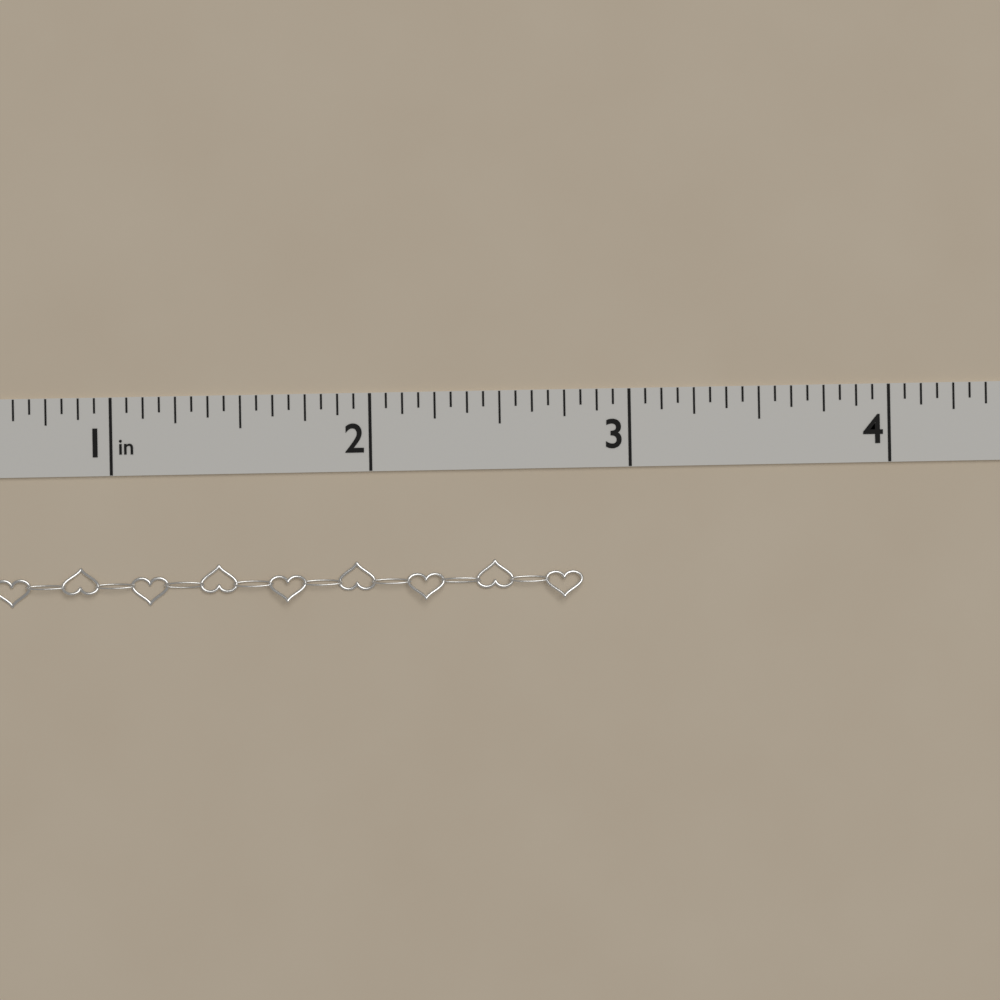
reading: 2.8125 in
